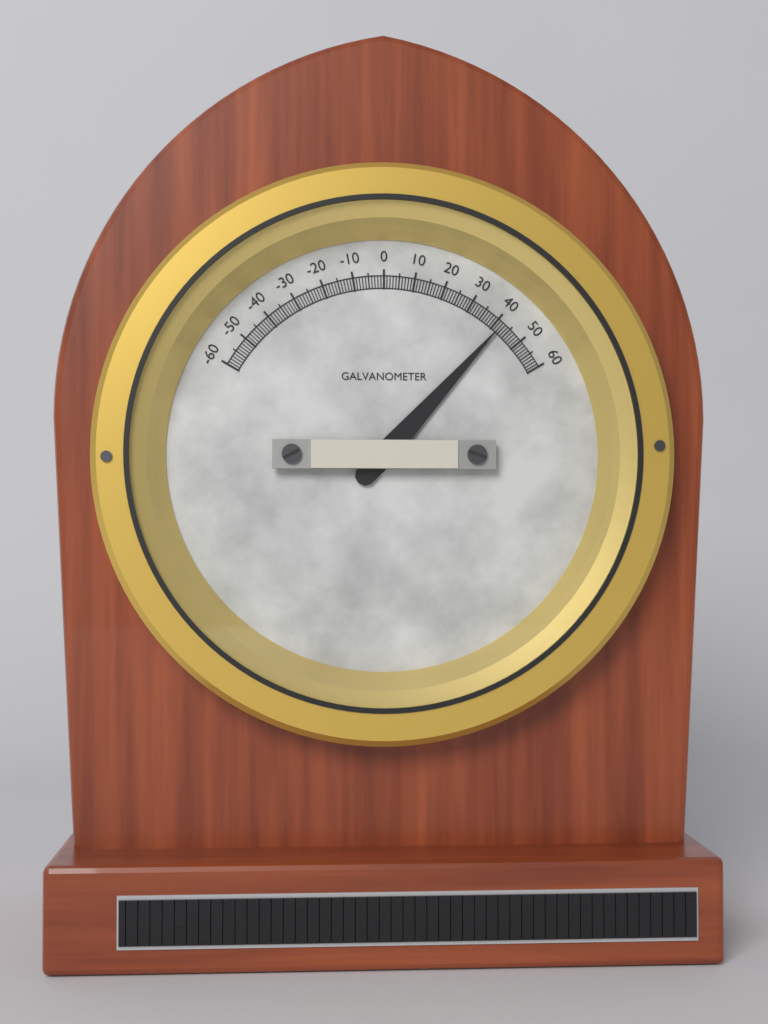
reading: 42 (no unit)
